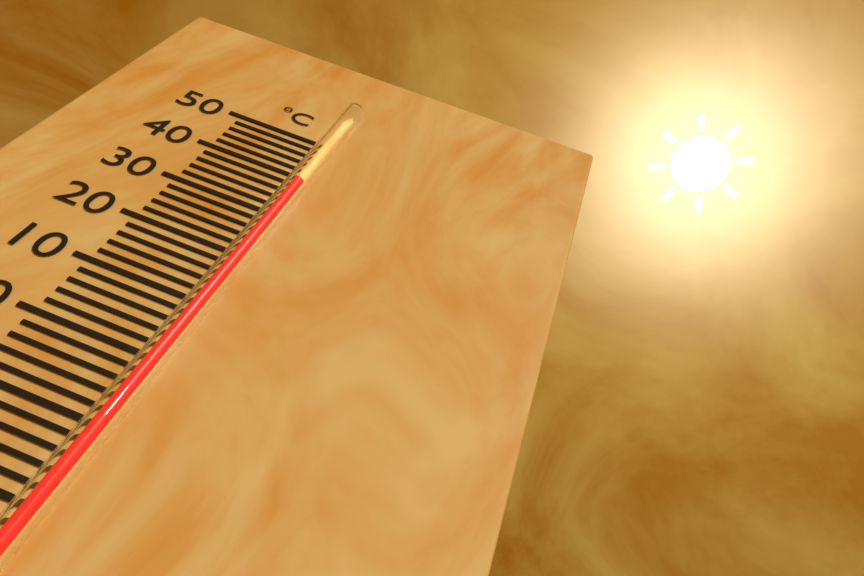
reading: 37 °C
